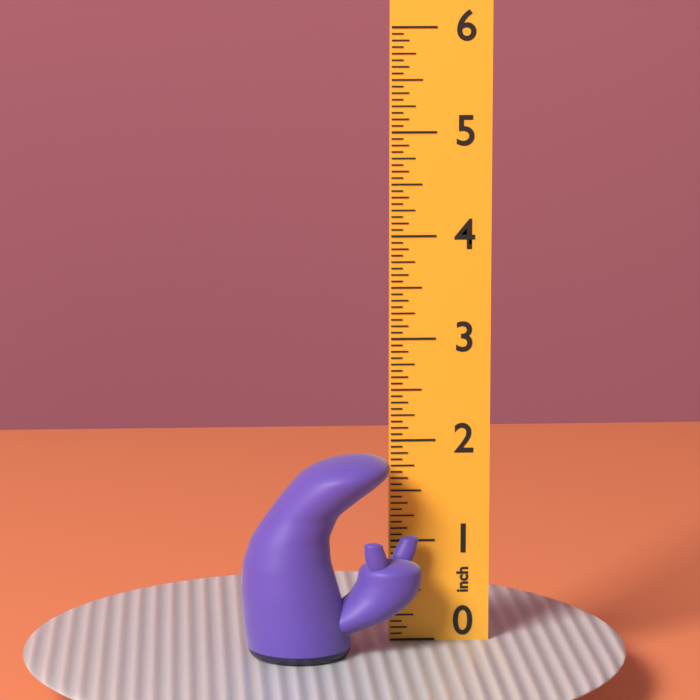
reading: 1.9375 inch
